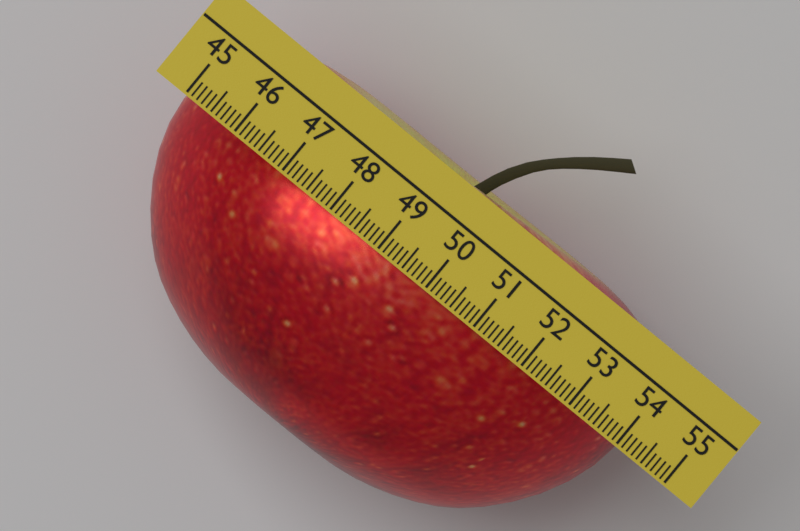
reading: 54.2 (no unit)
